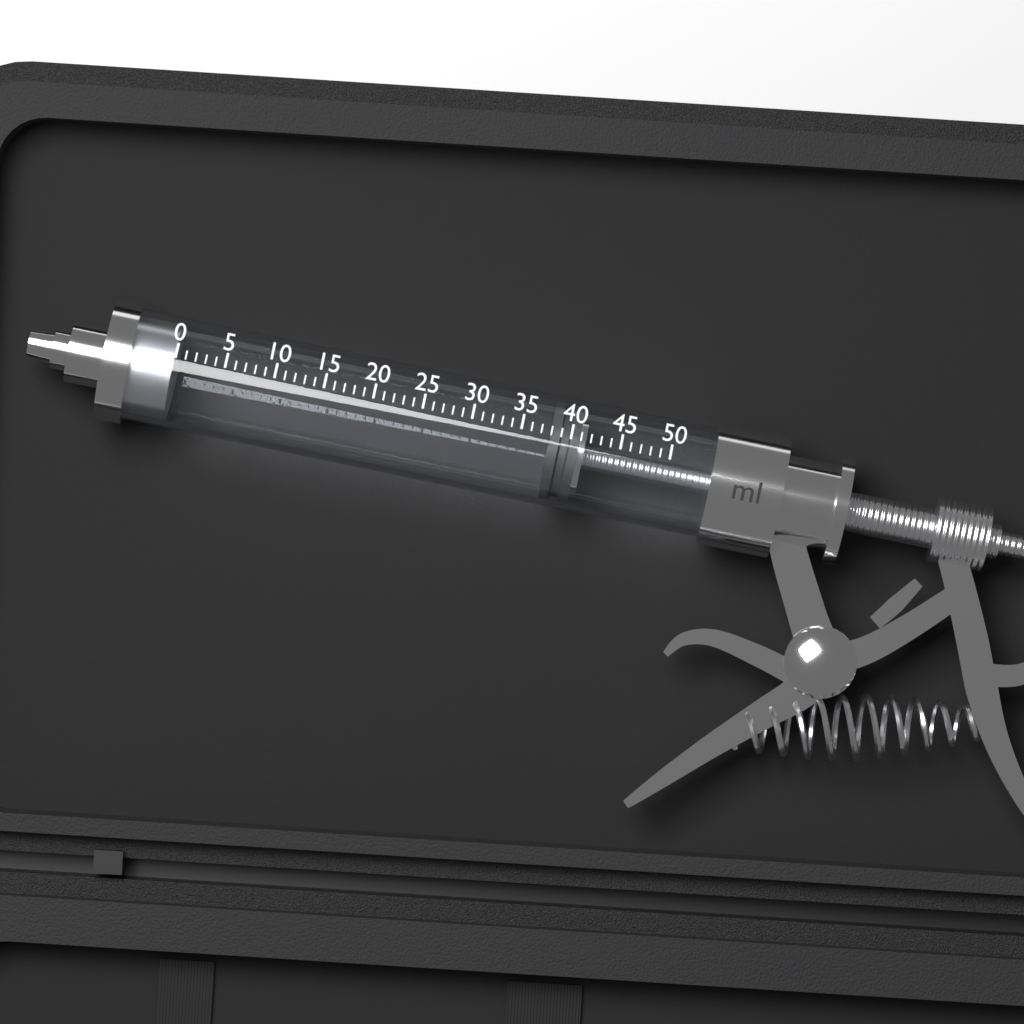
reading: 38 ml
